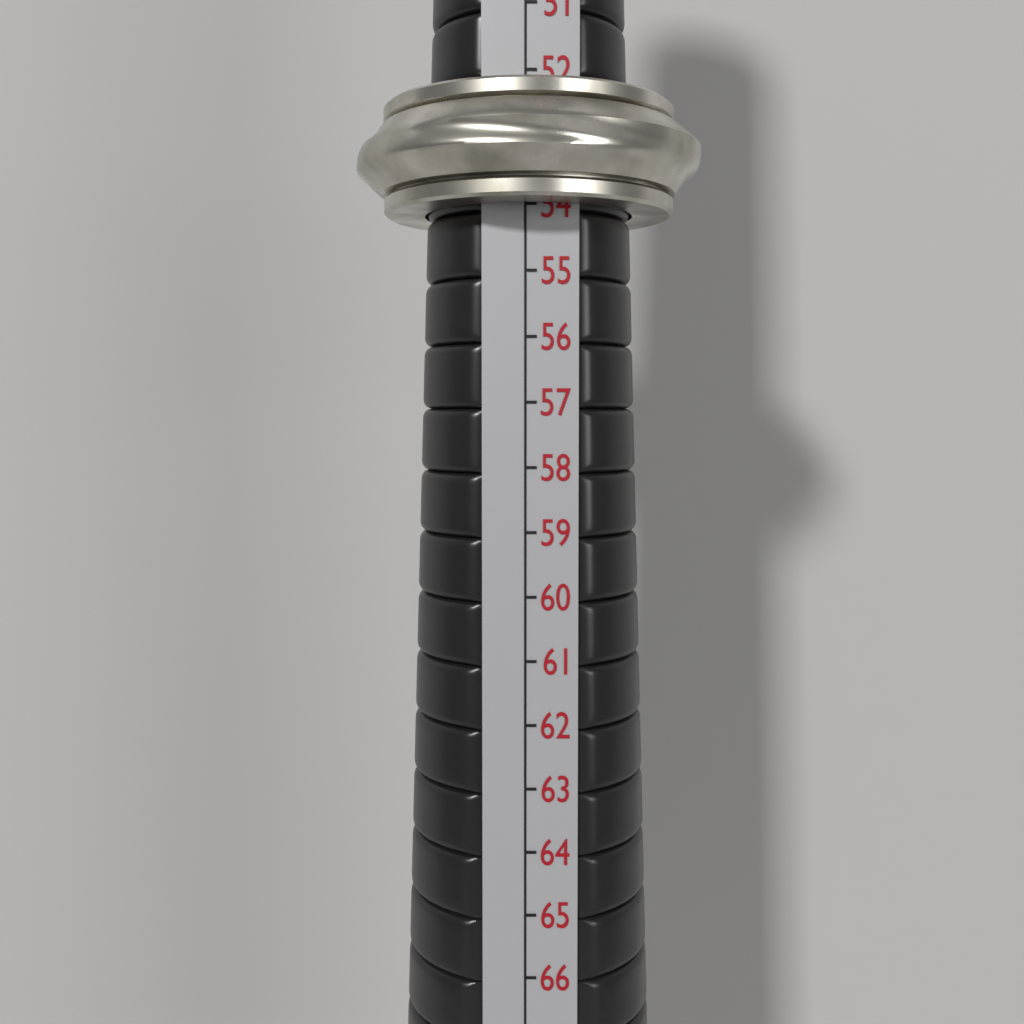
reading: 54 (no unit)
